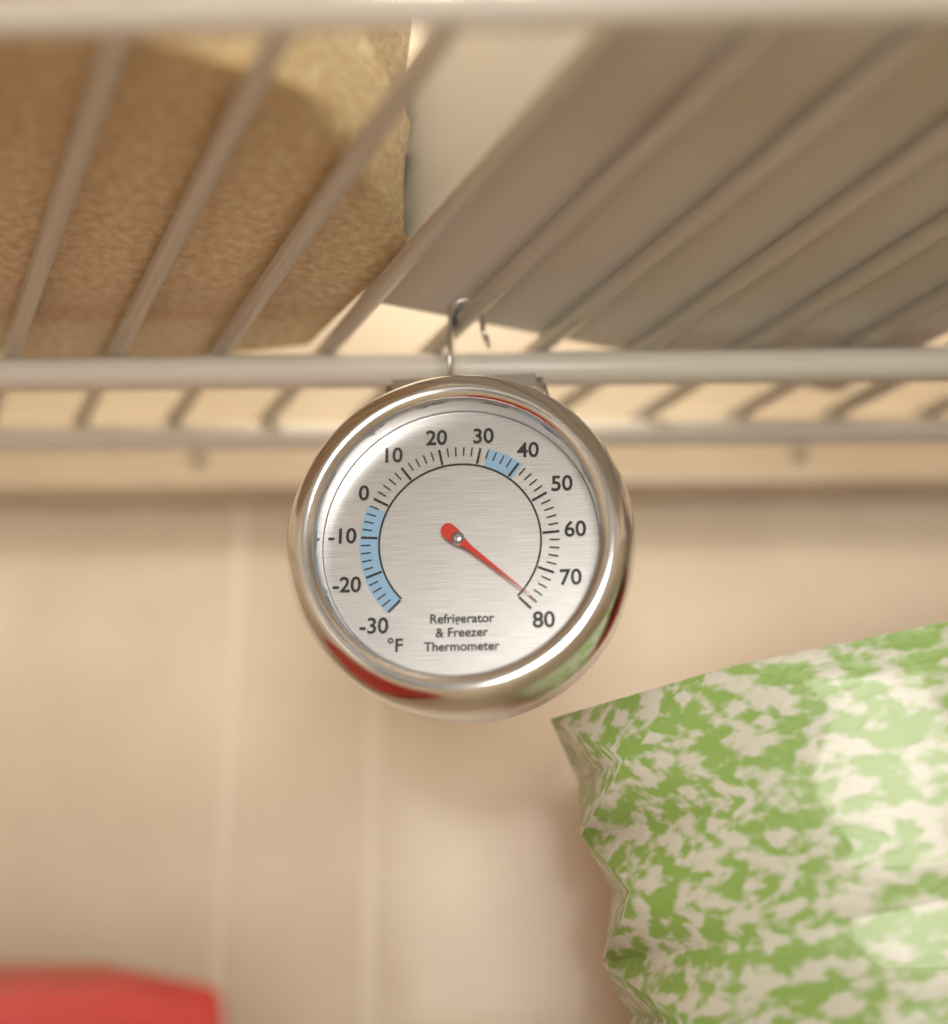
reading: 78 °F
